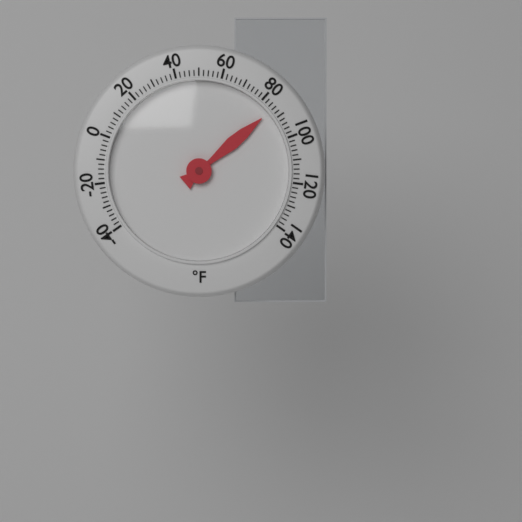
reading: 86 °F
